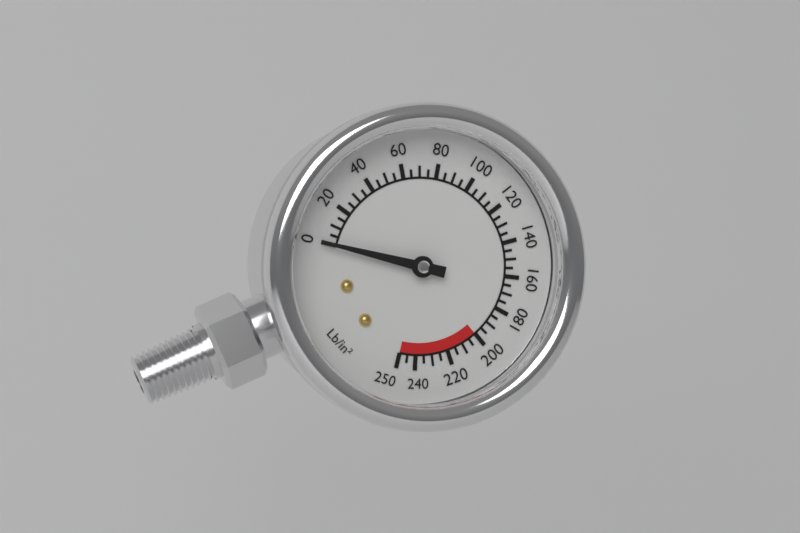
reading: 0 lb/in²
